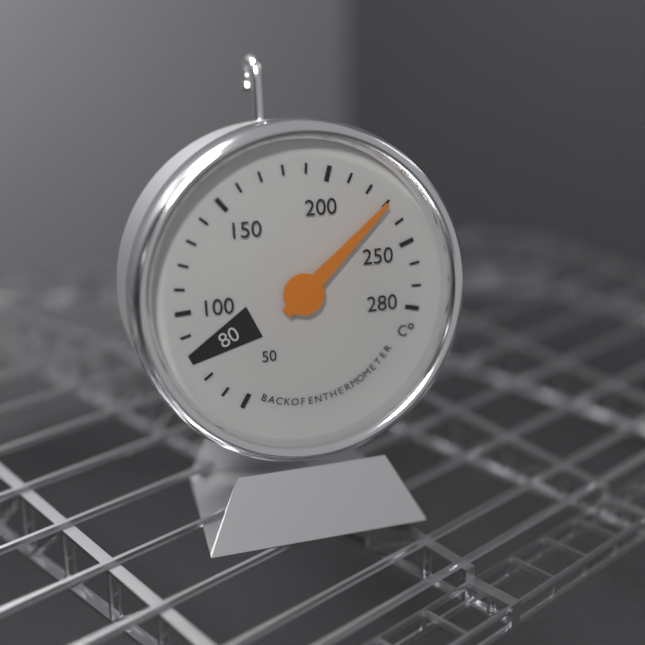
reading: 230 °C
